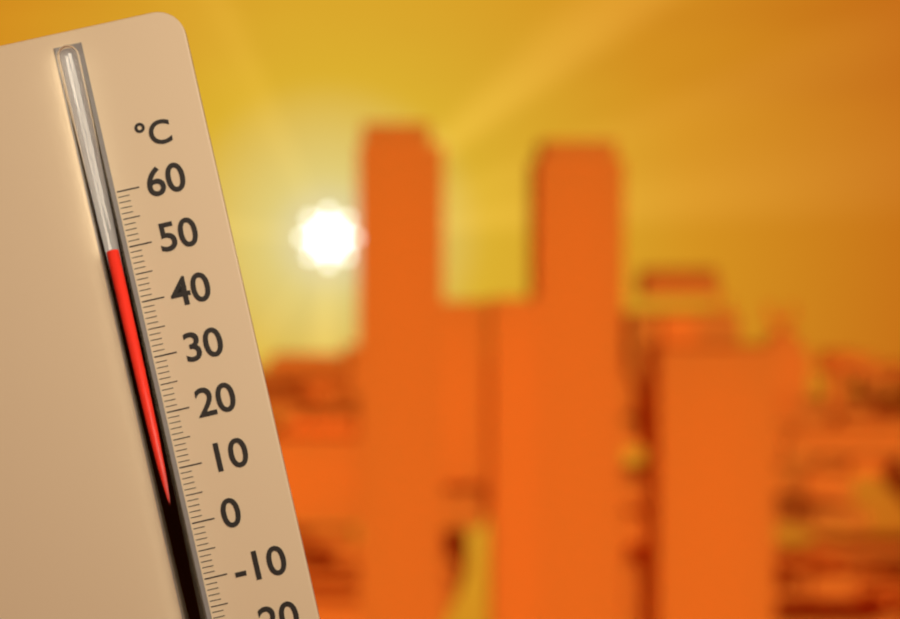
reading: 50 °C
